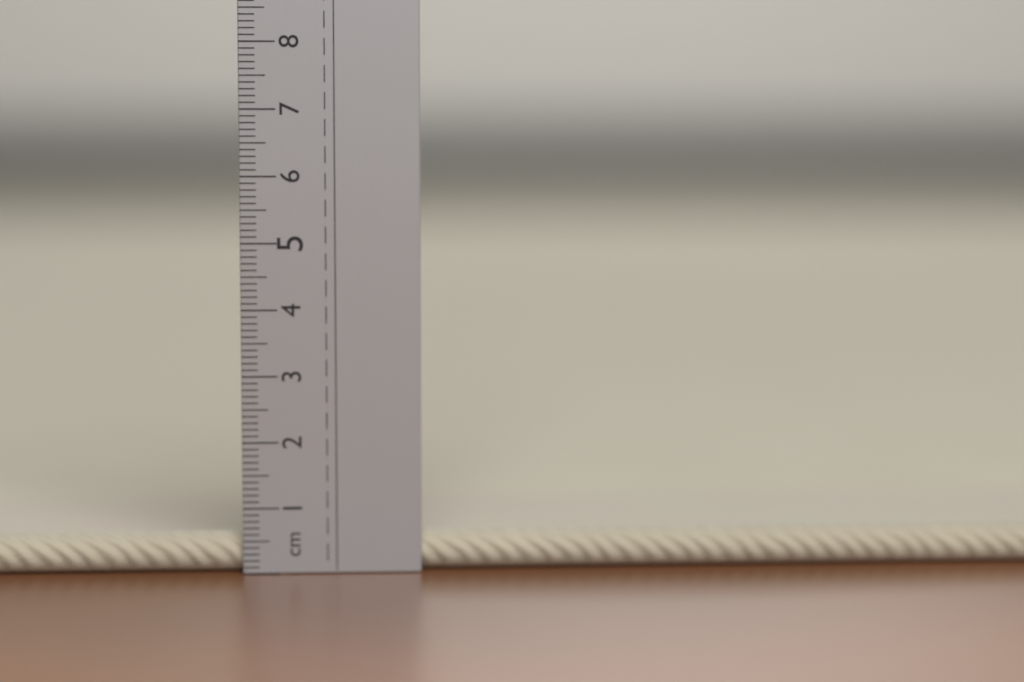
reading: 0.6 cm
